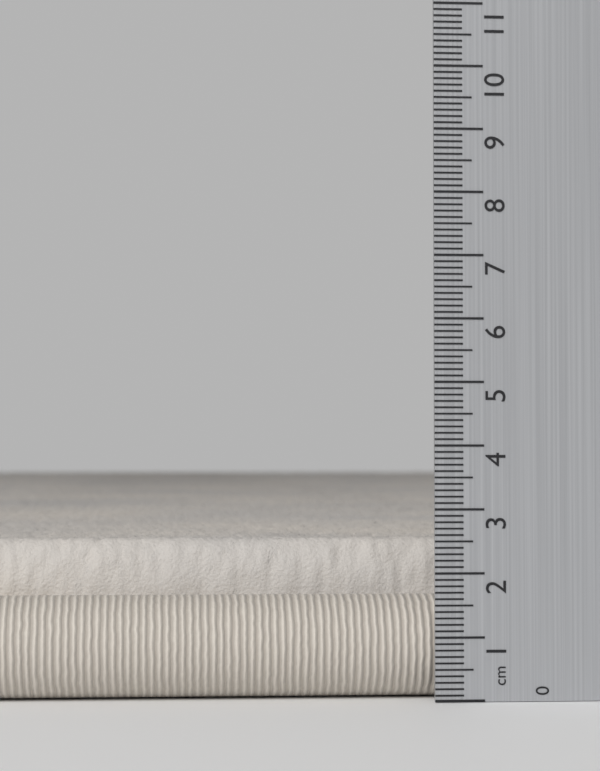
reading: 2.5 cm
